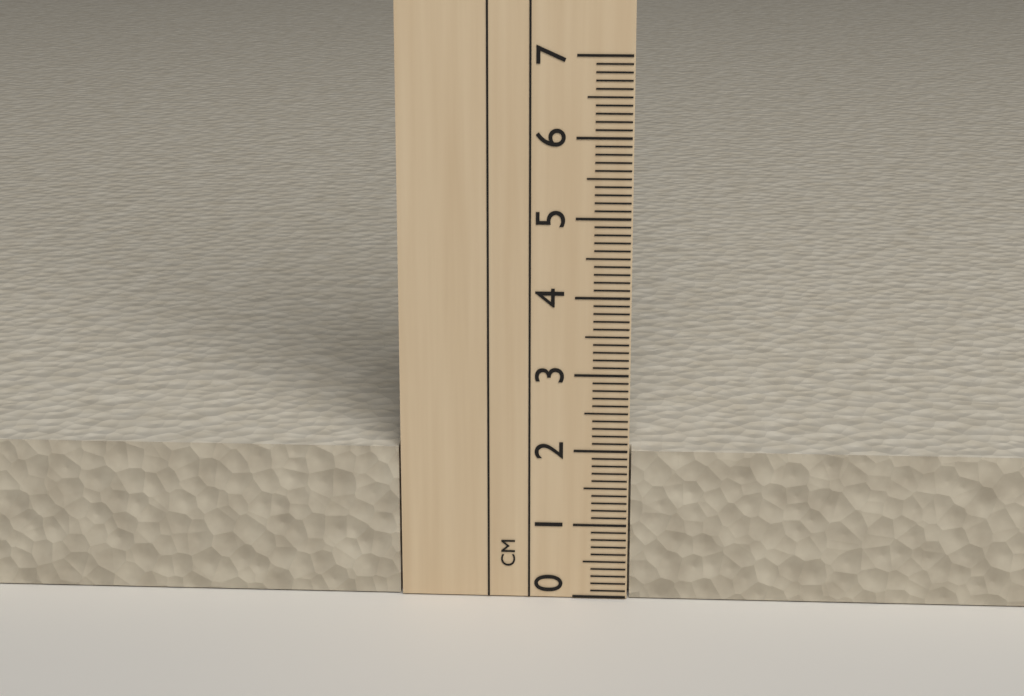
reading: 2.0 cm
